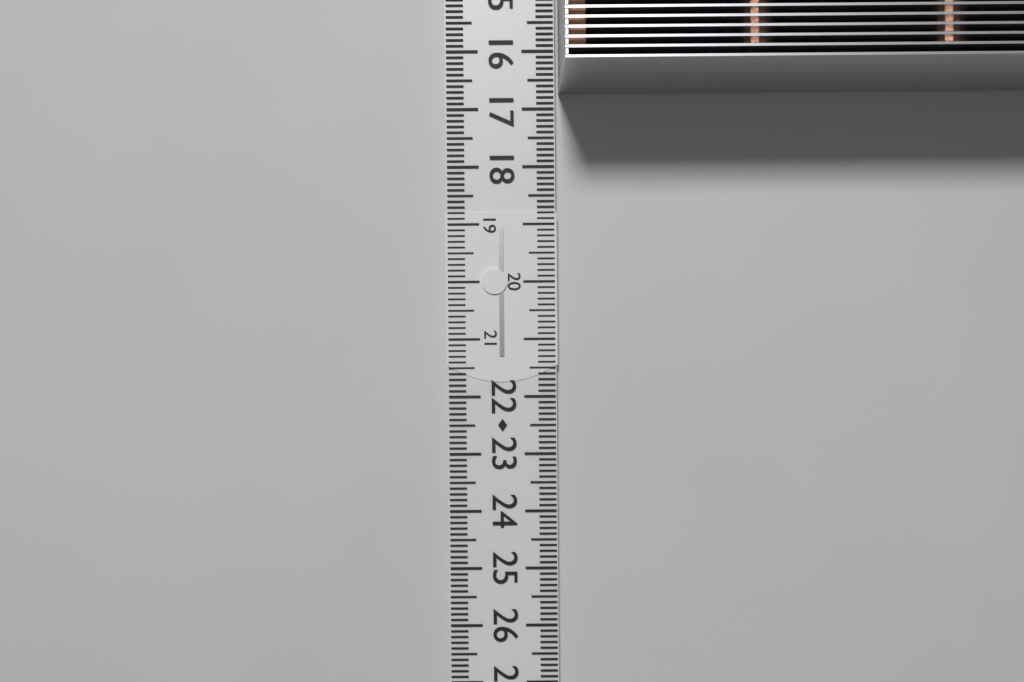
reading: 16.7 cm
